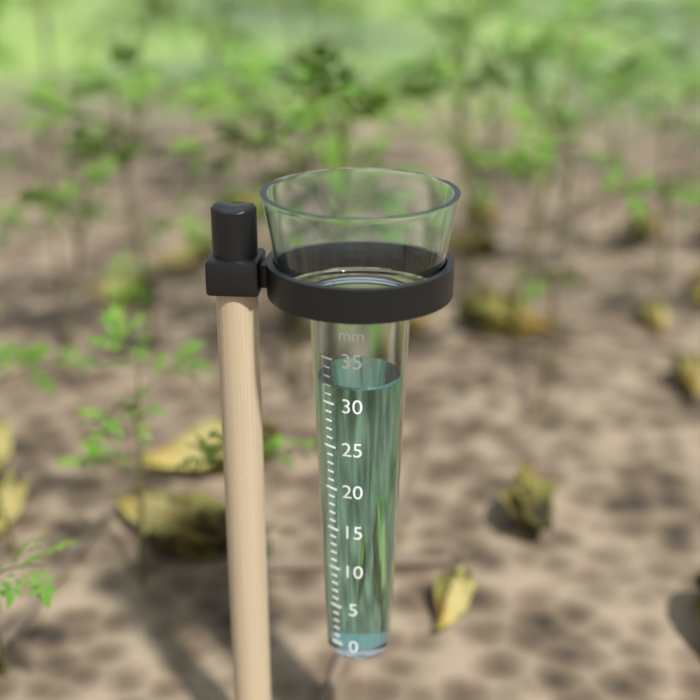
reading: 32 mm
